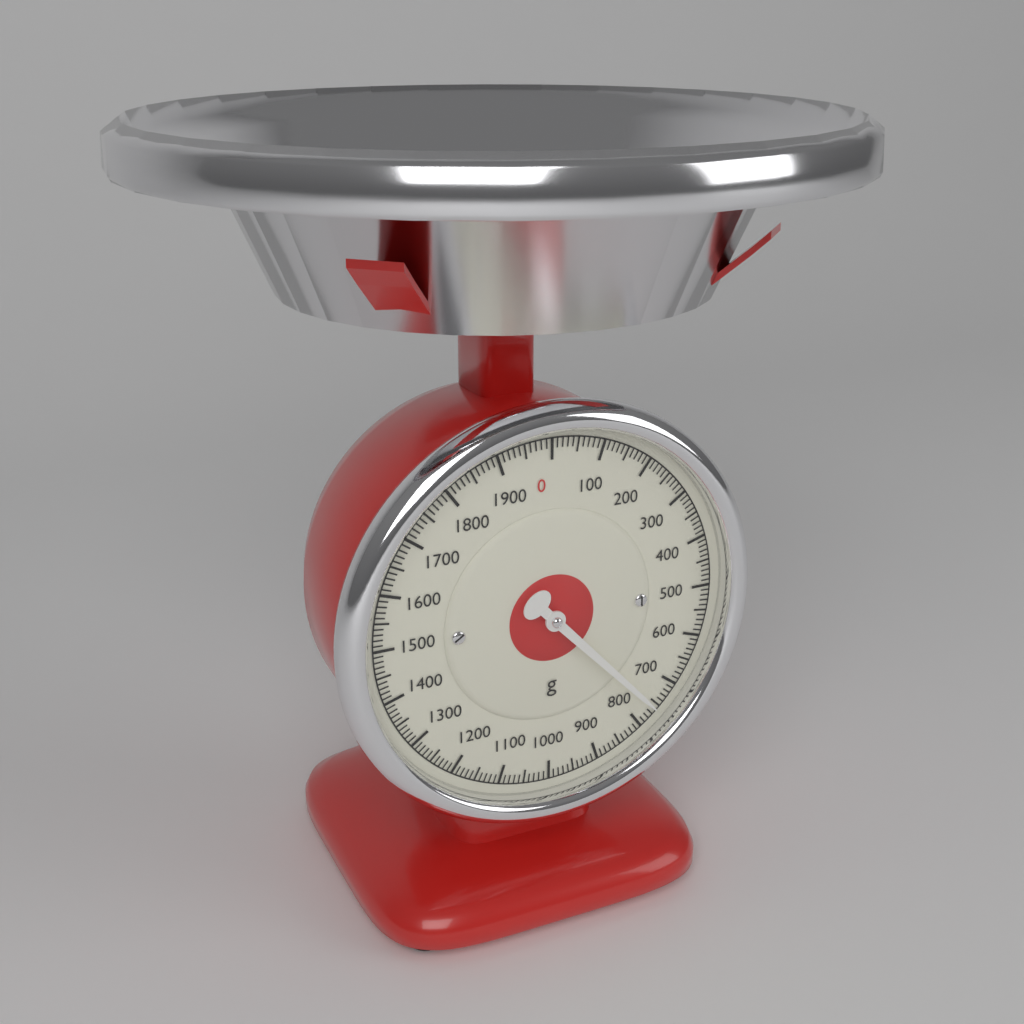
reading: 760 g
